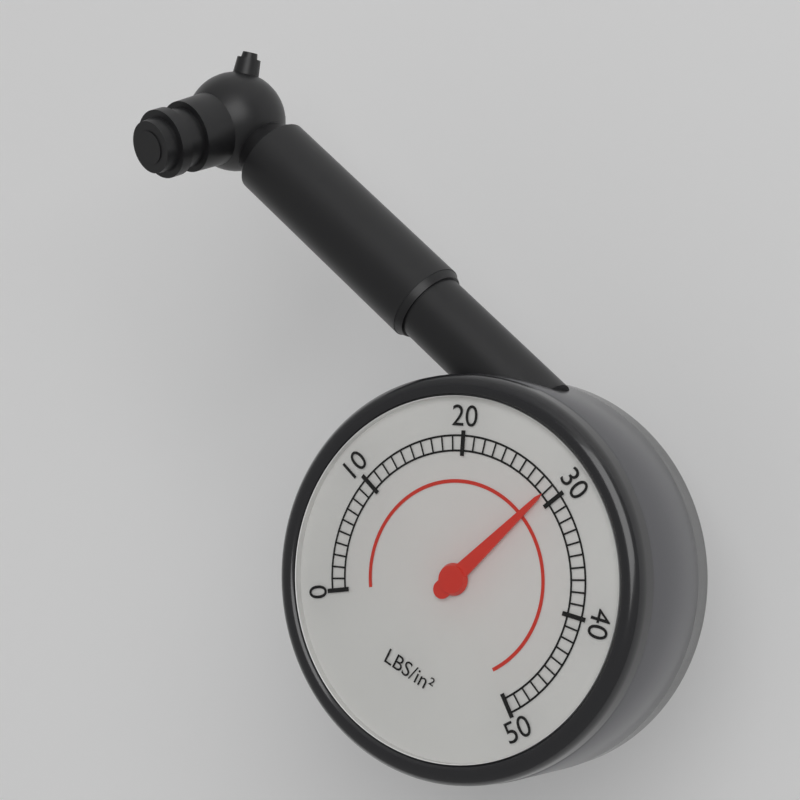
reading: 29 psi
